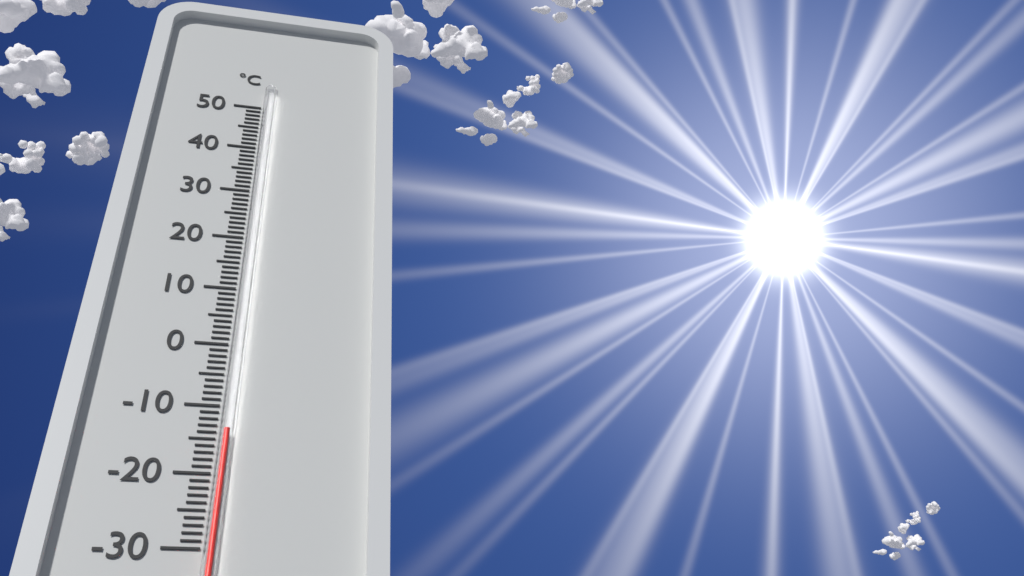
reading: -14 °C
